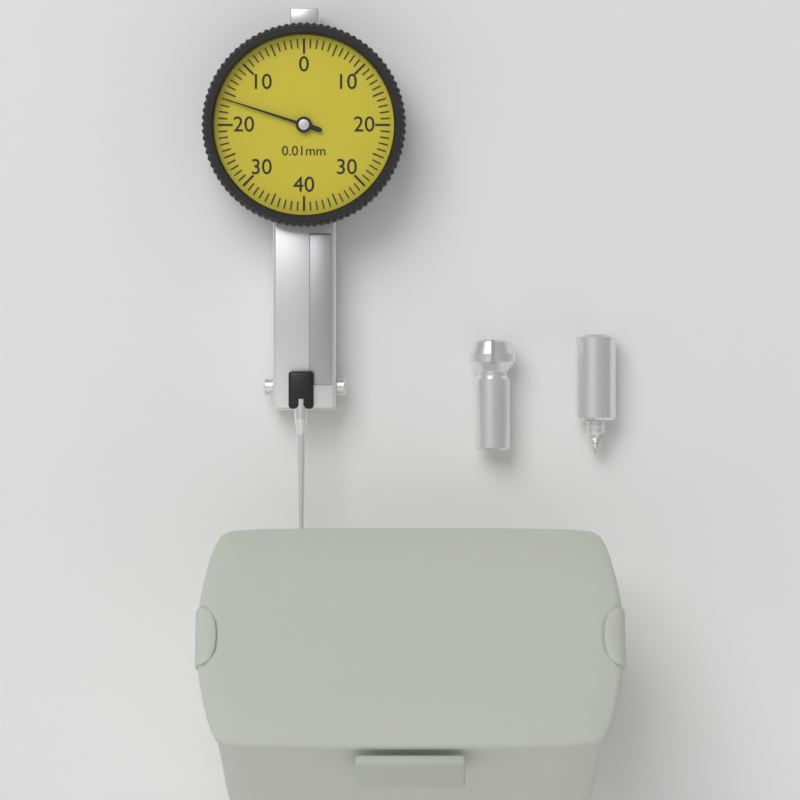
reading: 0.16 mm
